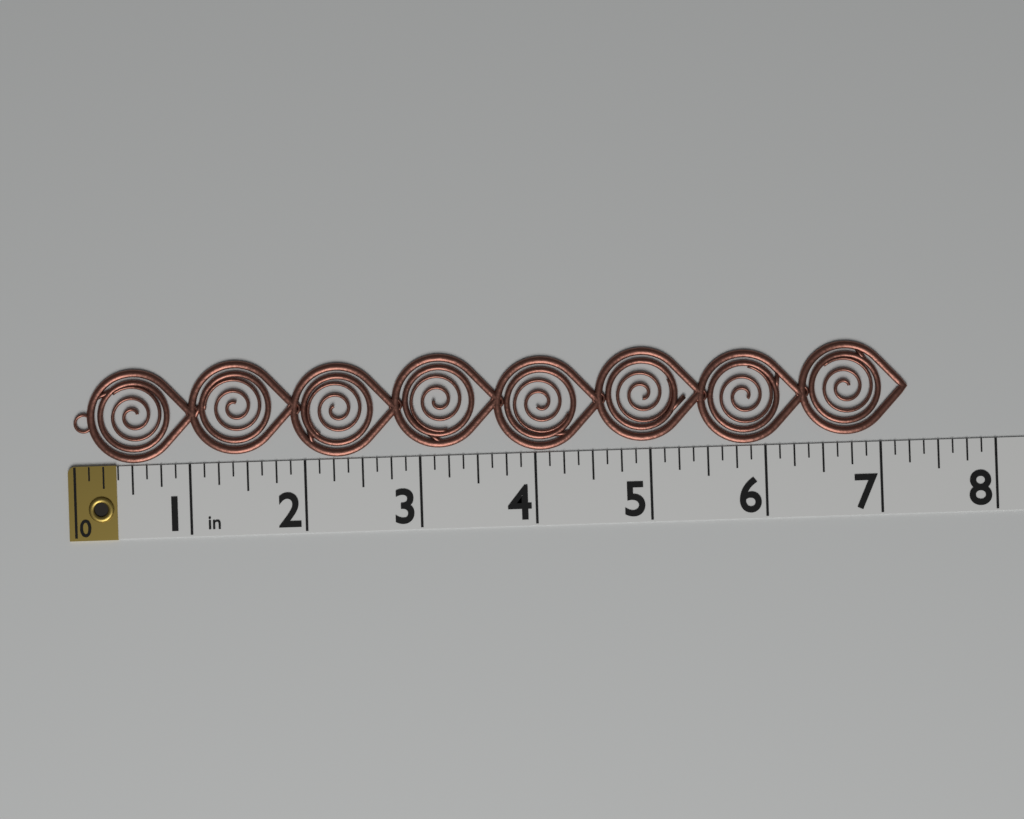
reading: 7.250 in
